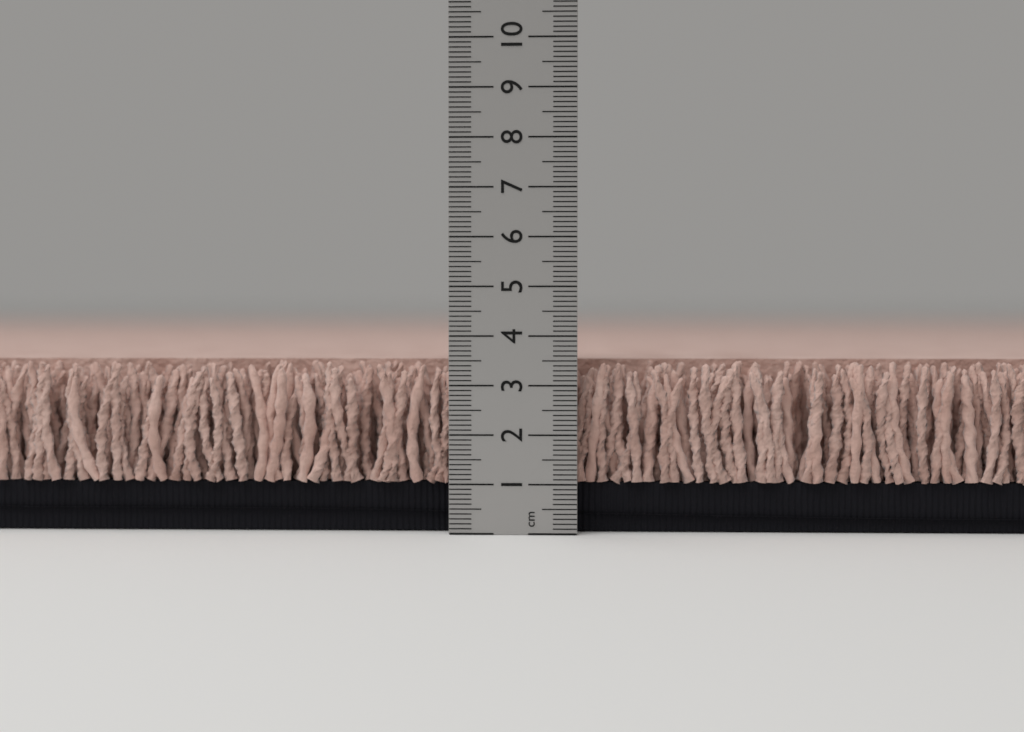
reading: 3.5 cm
